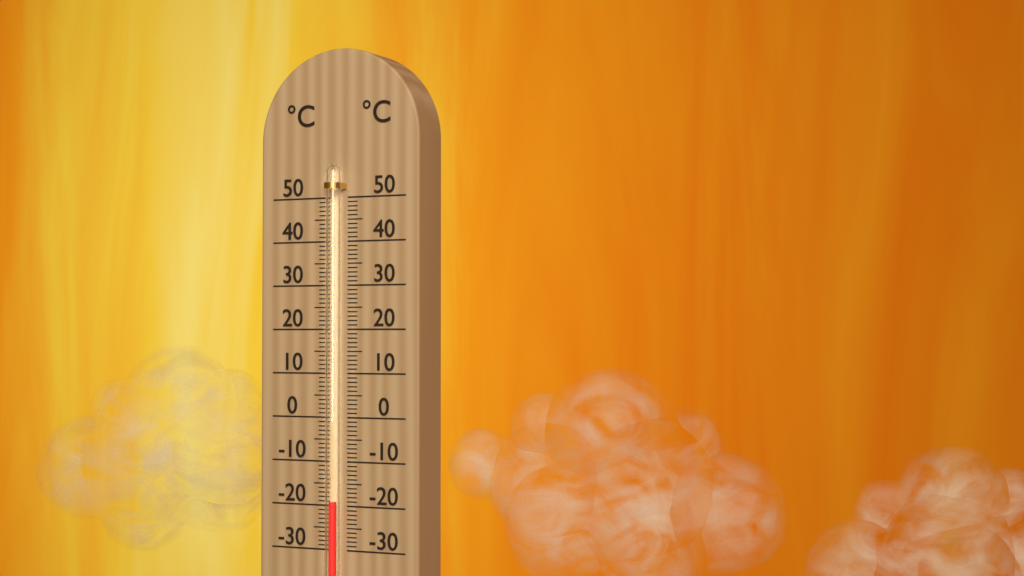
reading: -19 °C
